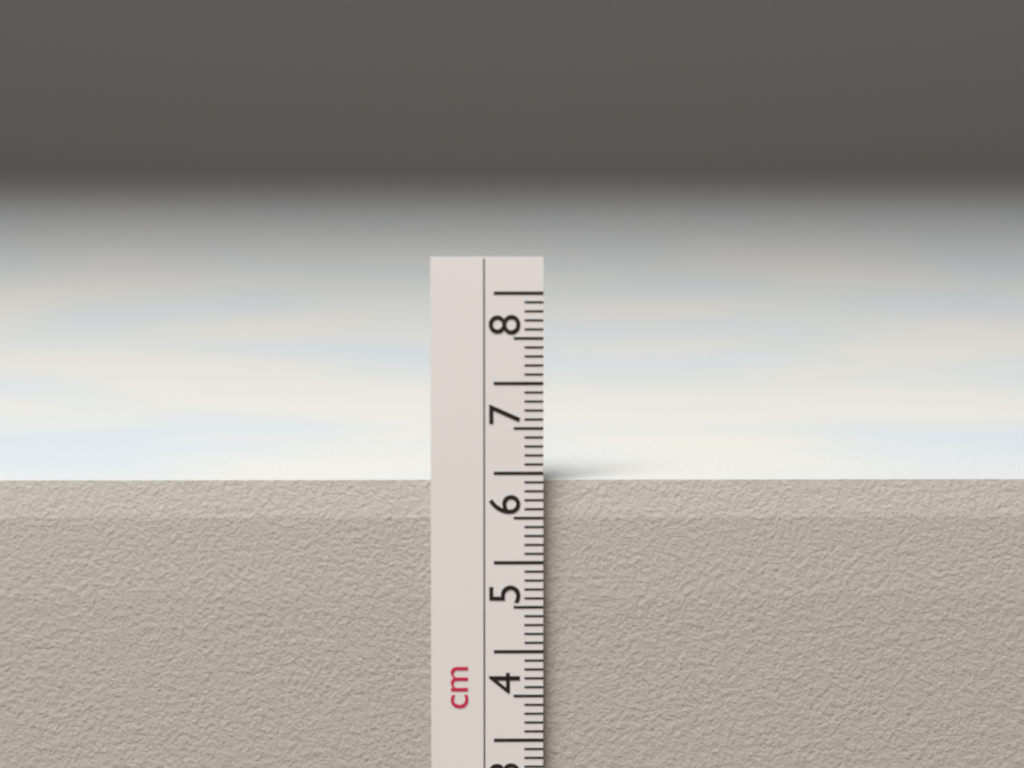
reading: 5.9 cm
